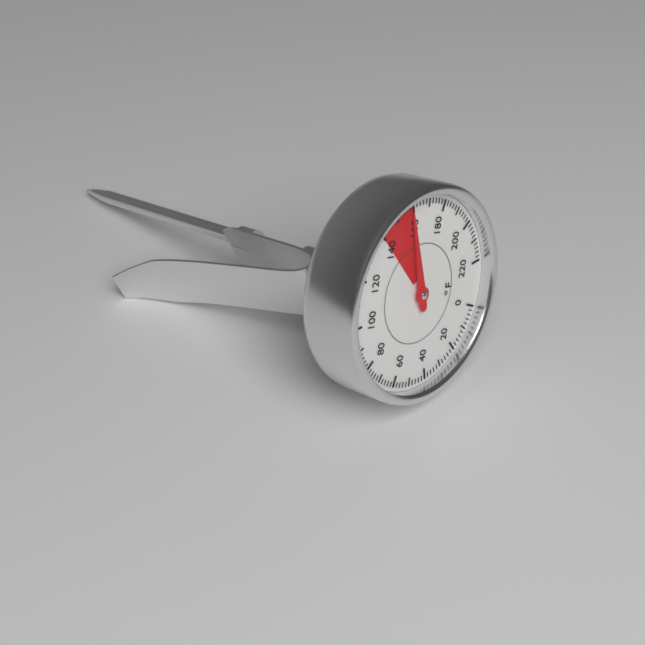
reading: 158 °F
